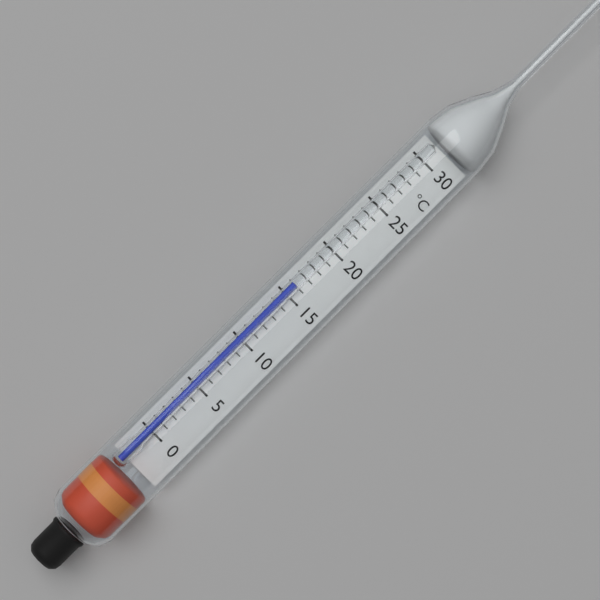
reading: 16 °C
